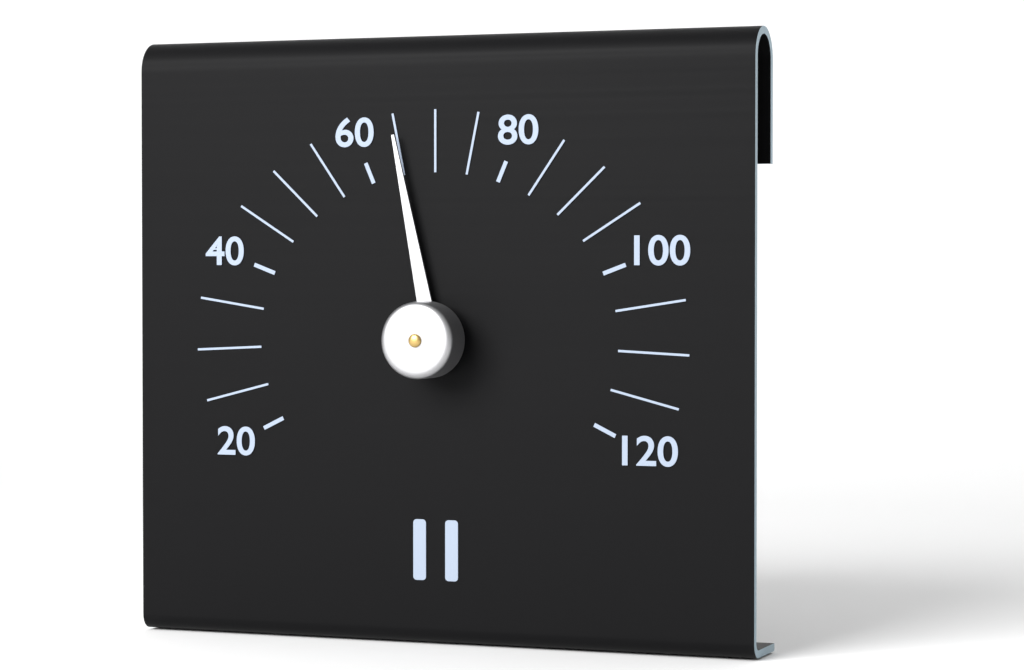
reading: 65 (no unit)
